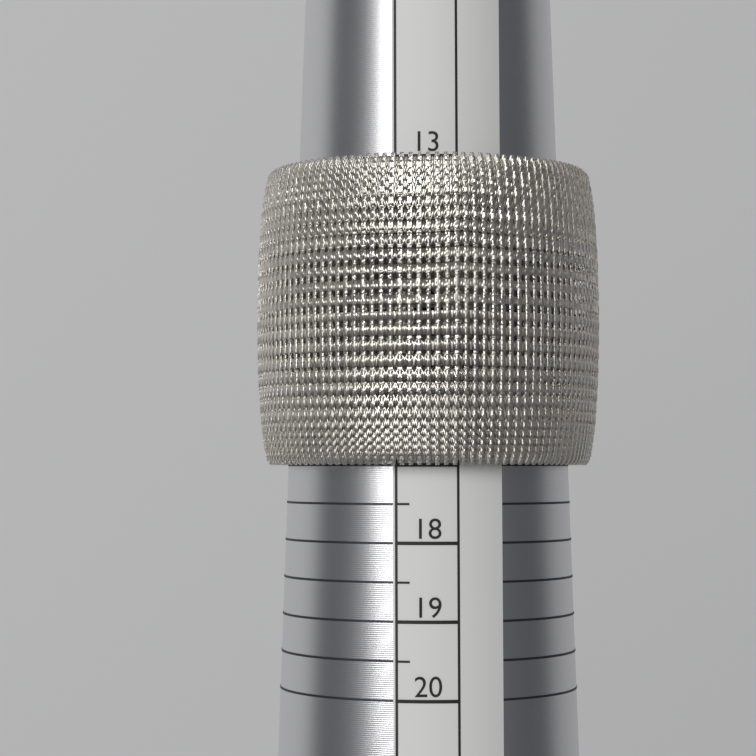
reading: 17.0 (no unit)
